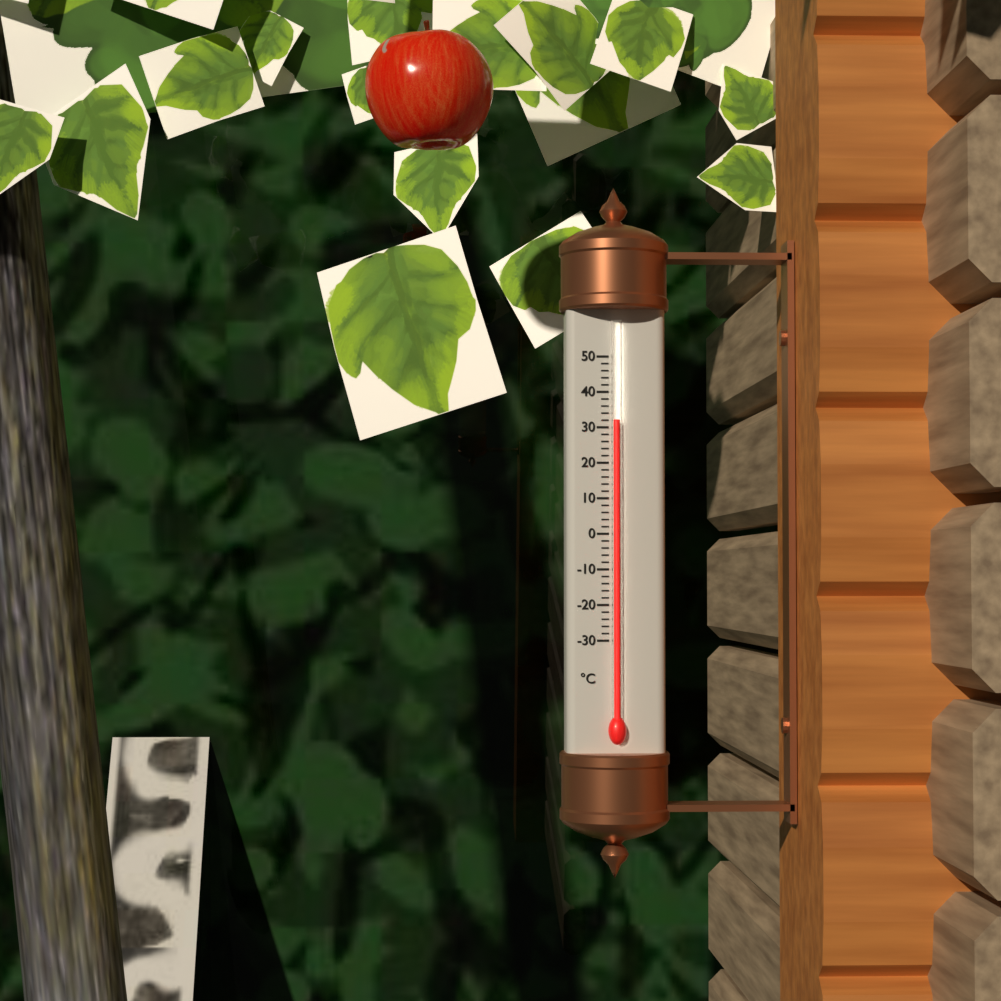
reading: 32 °C
